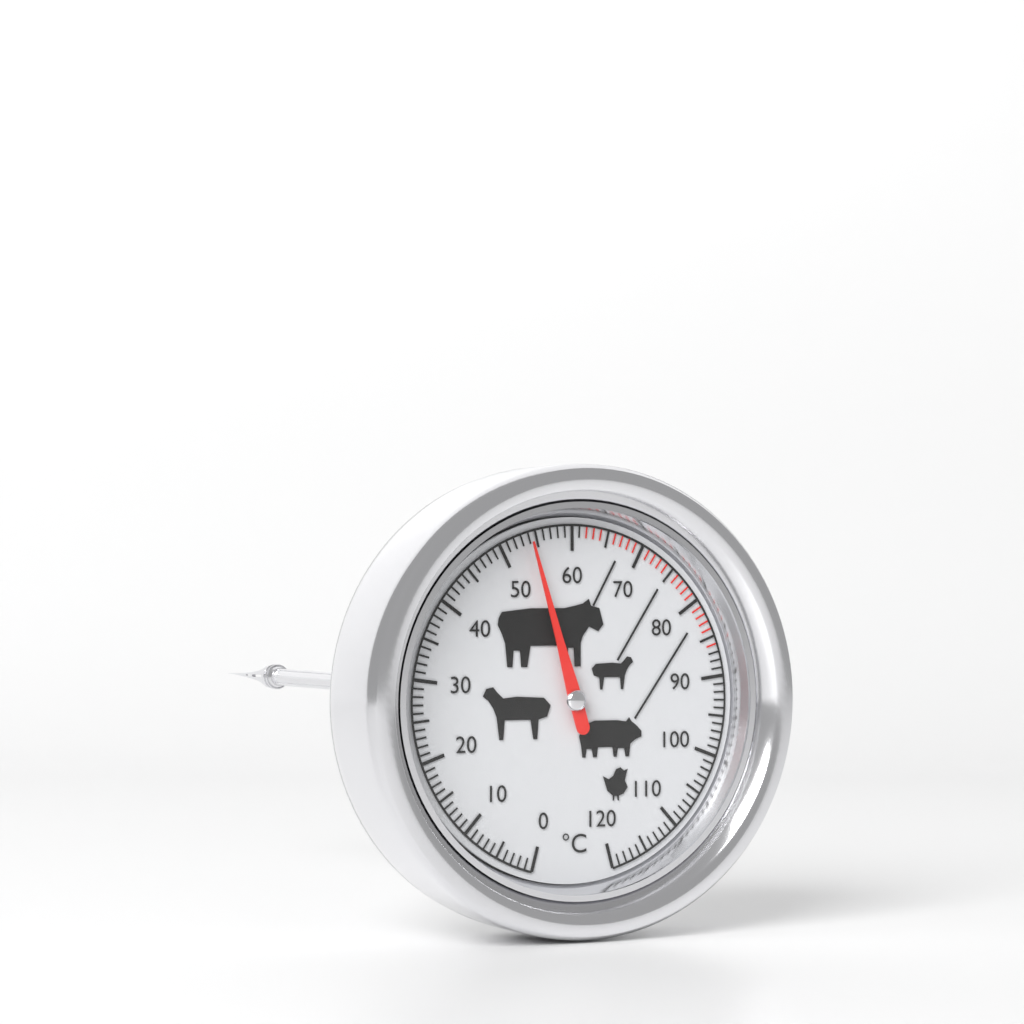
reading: 54 °C
